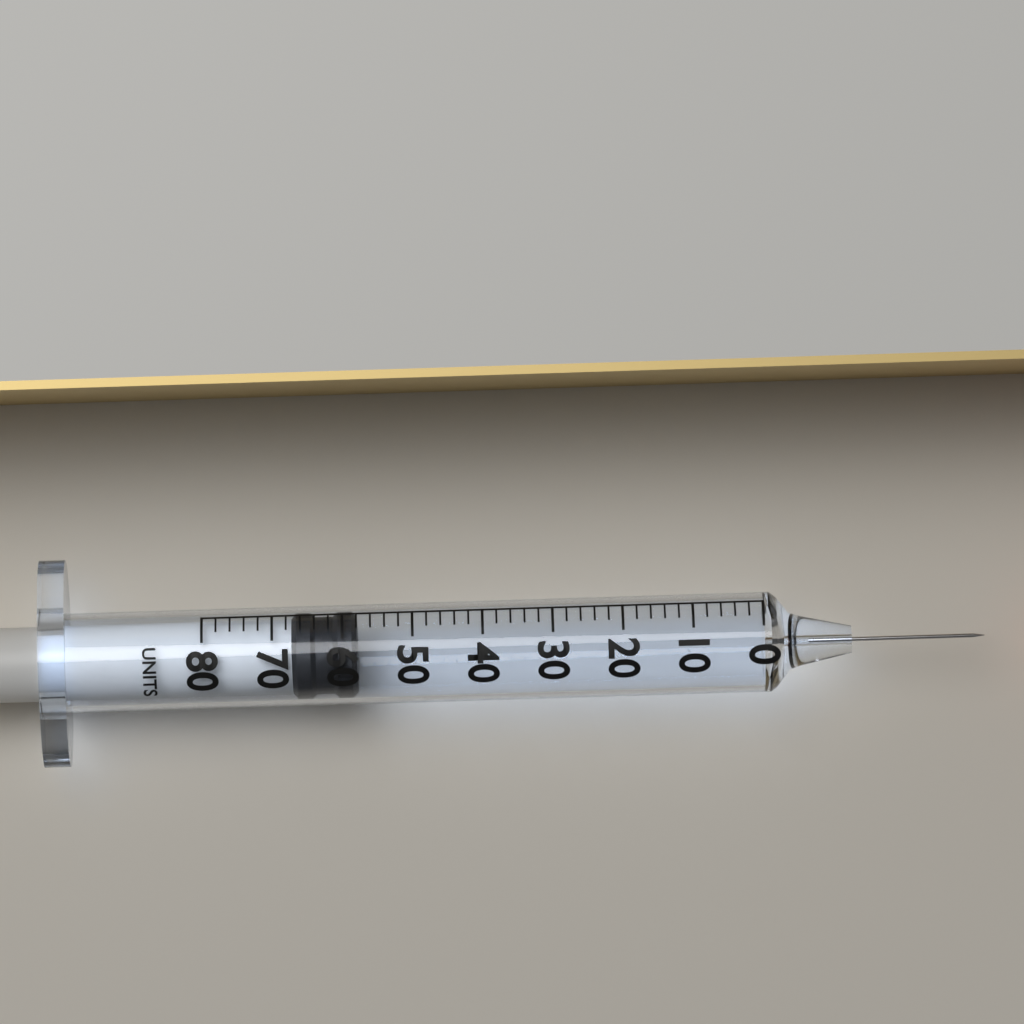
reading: 58 units
